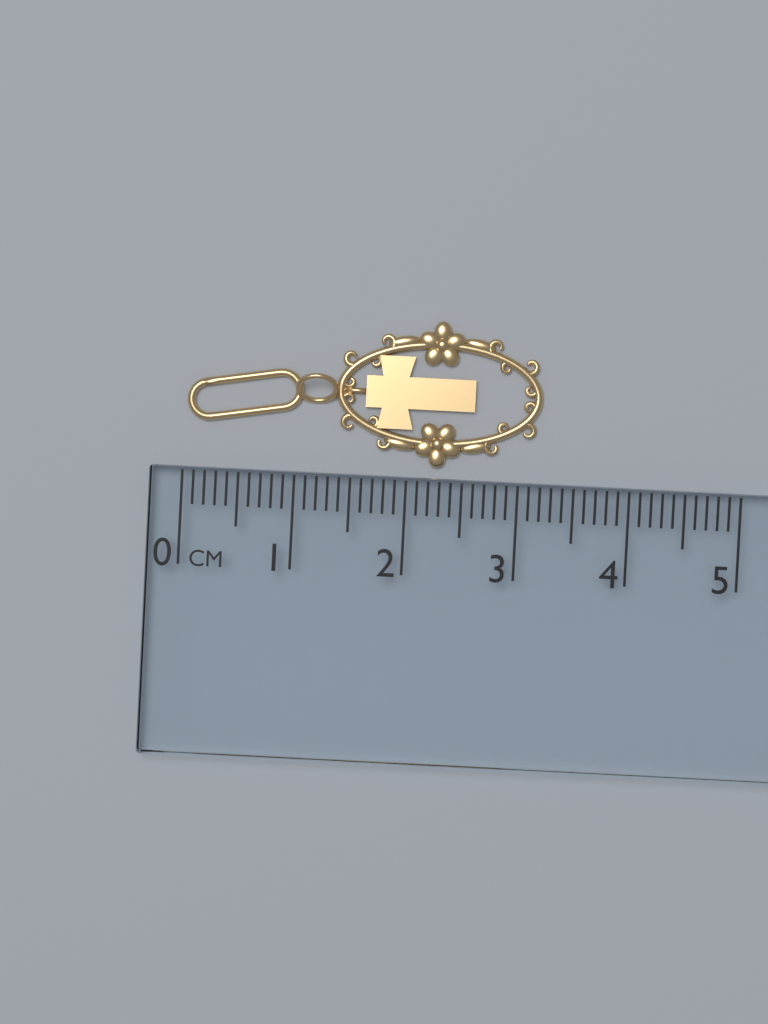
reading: 3.2 cm
